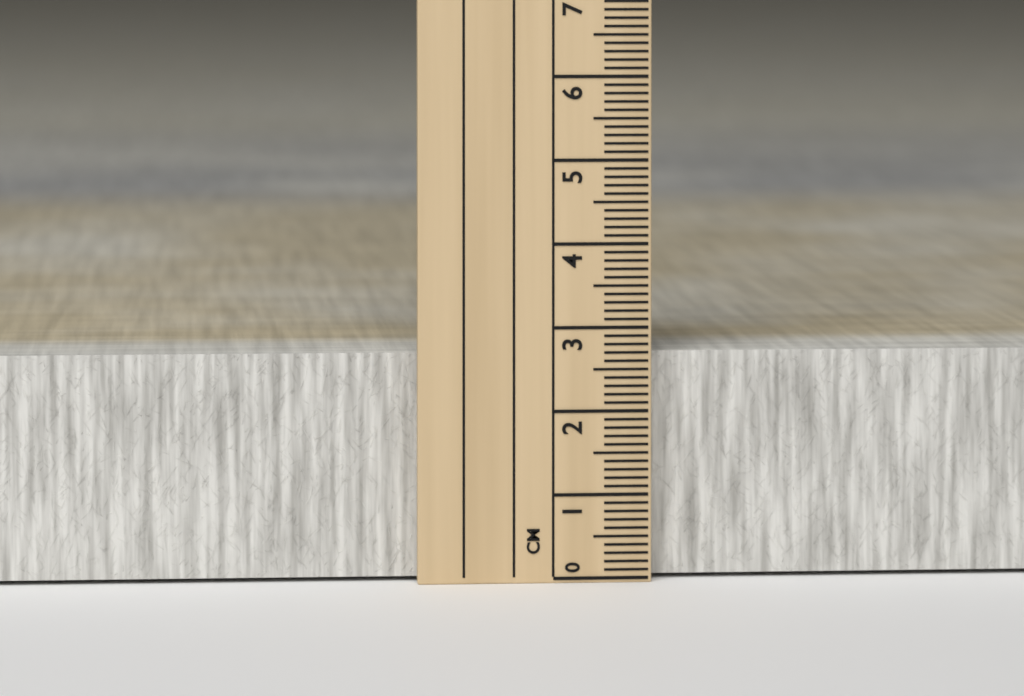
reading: 2.7 cm
